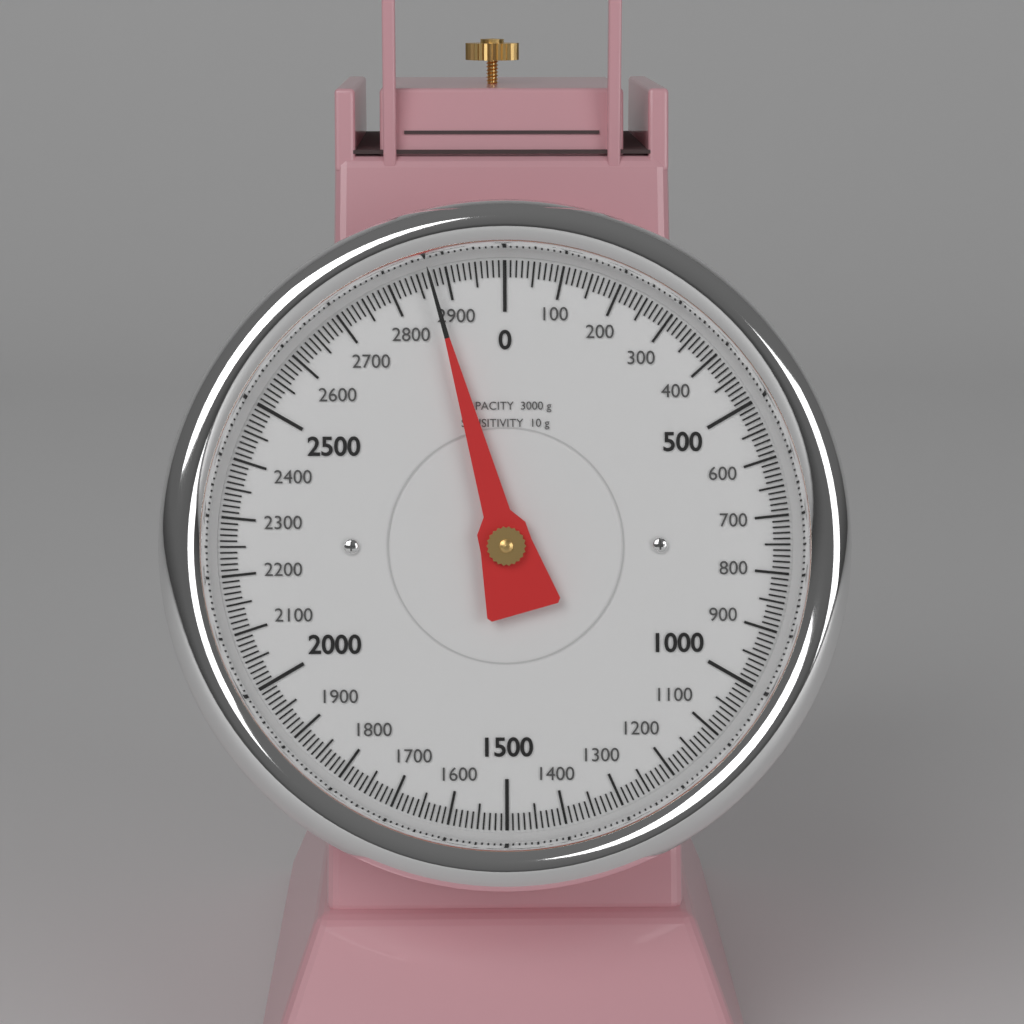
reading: 2870 g
